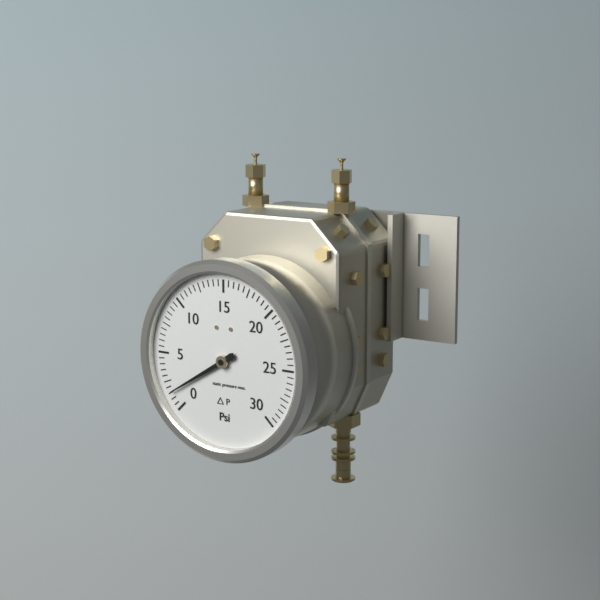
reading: 1.5 psi
